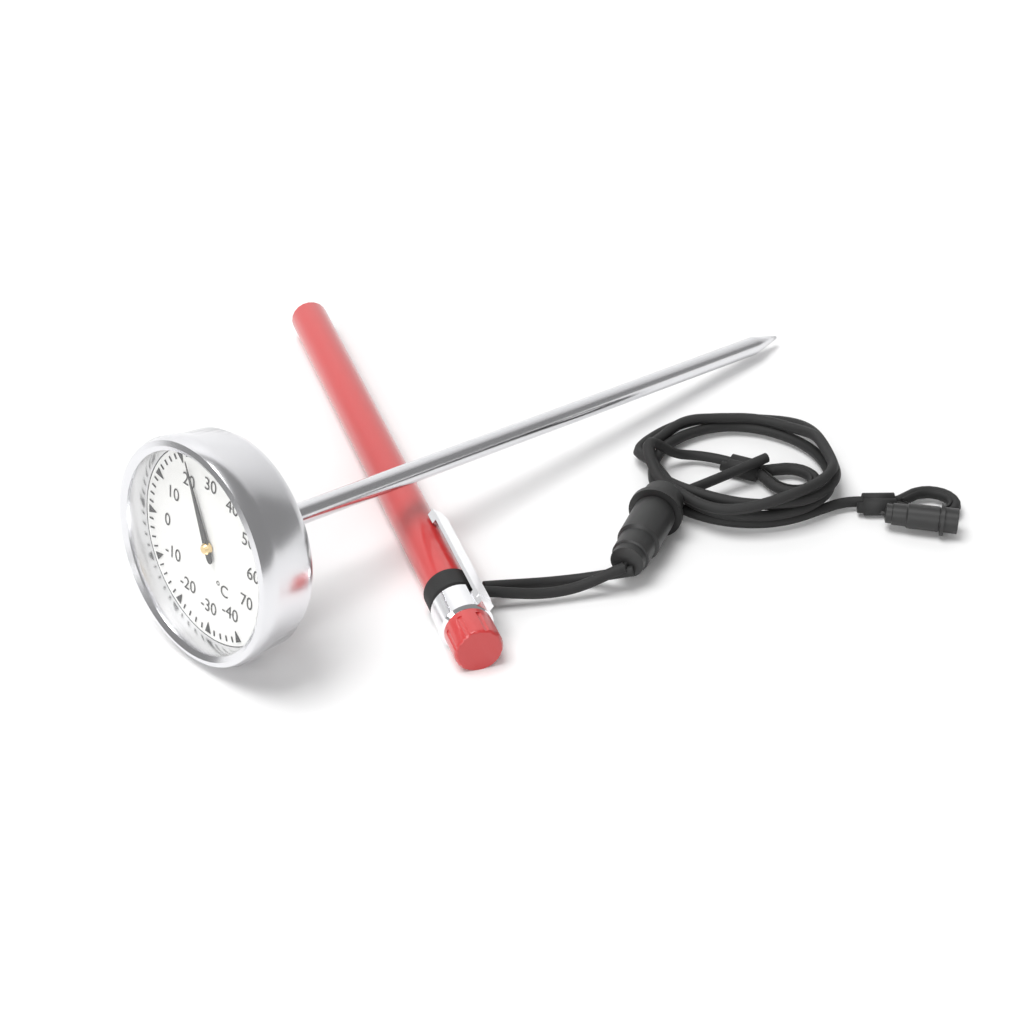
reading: 22 °C
